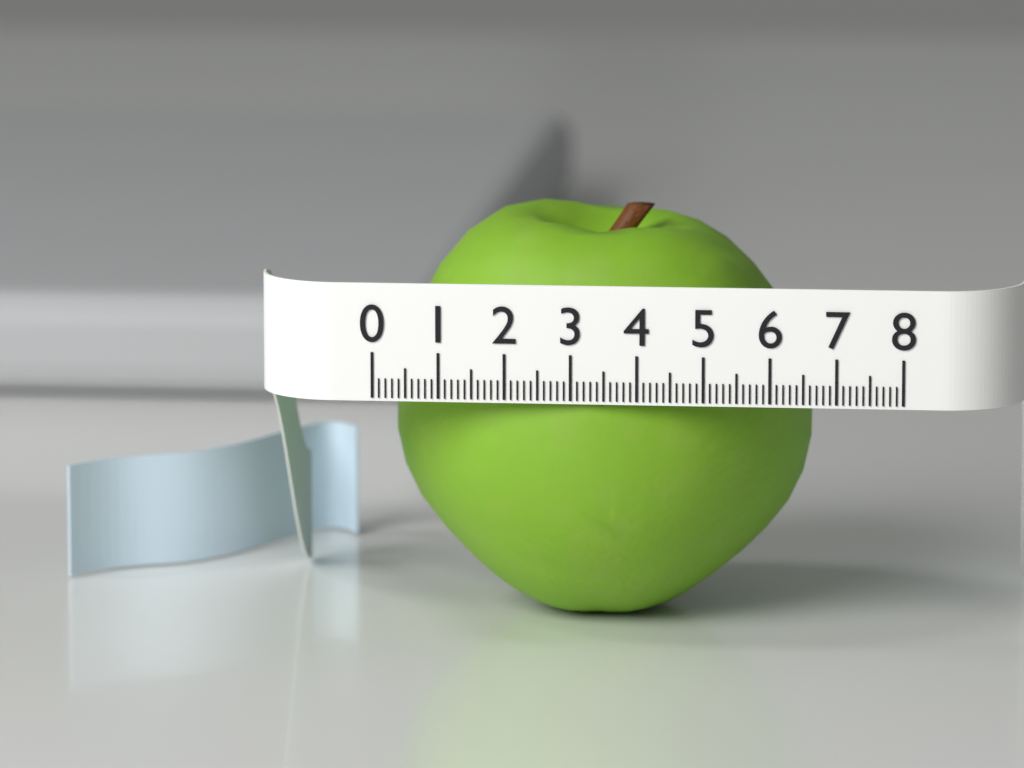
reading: 6.5 (no unit)
